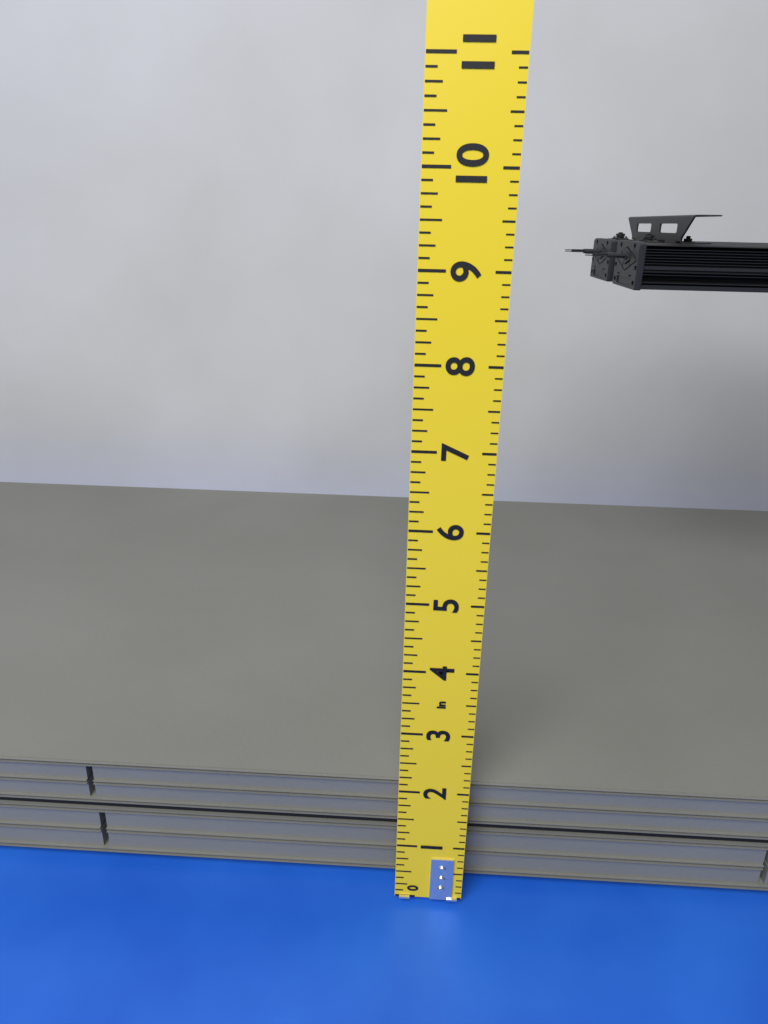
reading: 1.875 in
